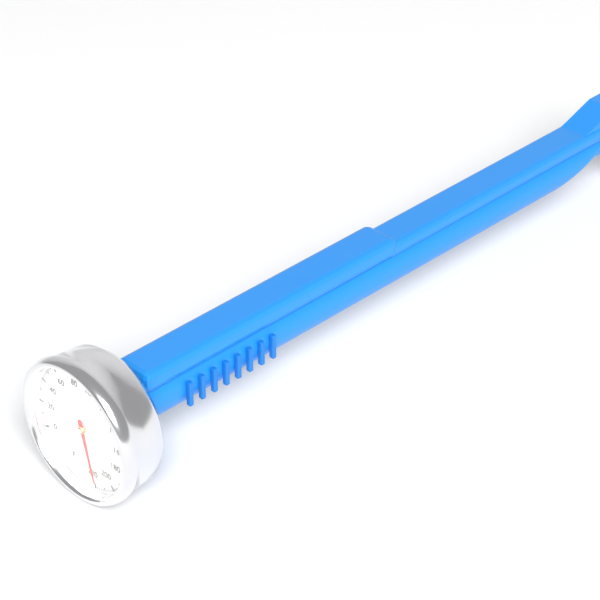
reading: 218 °F
